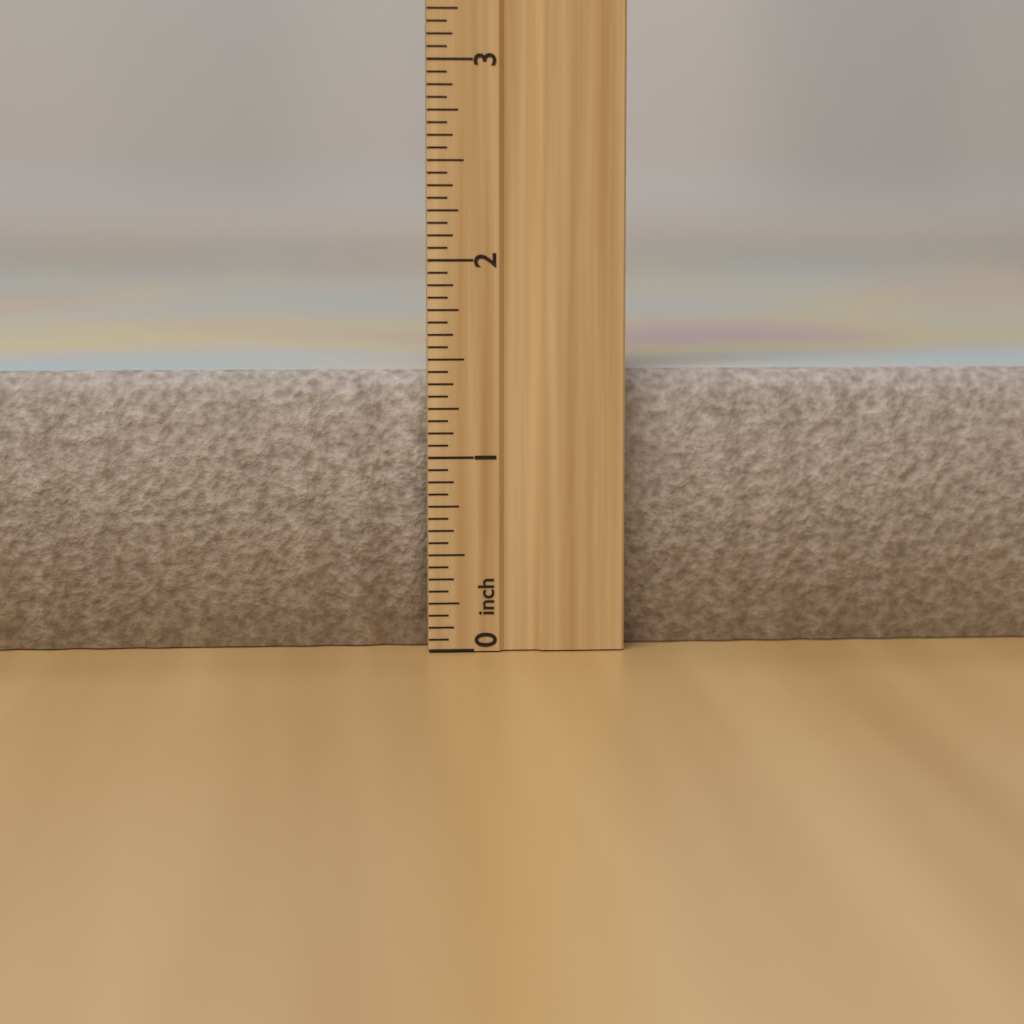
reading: 1.4375 inch
